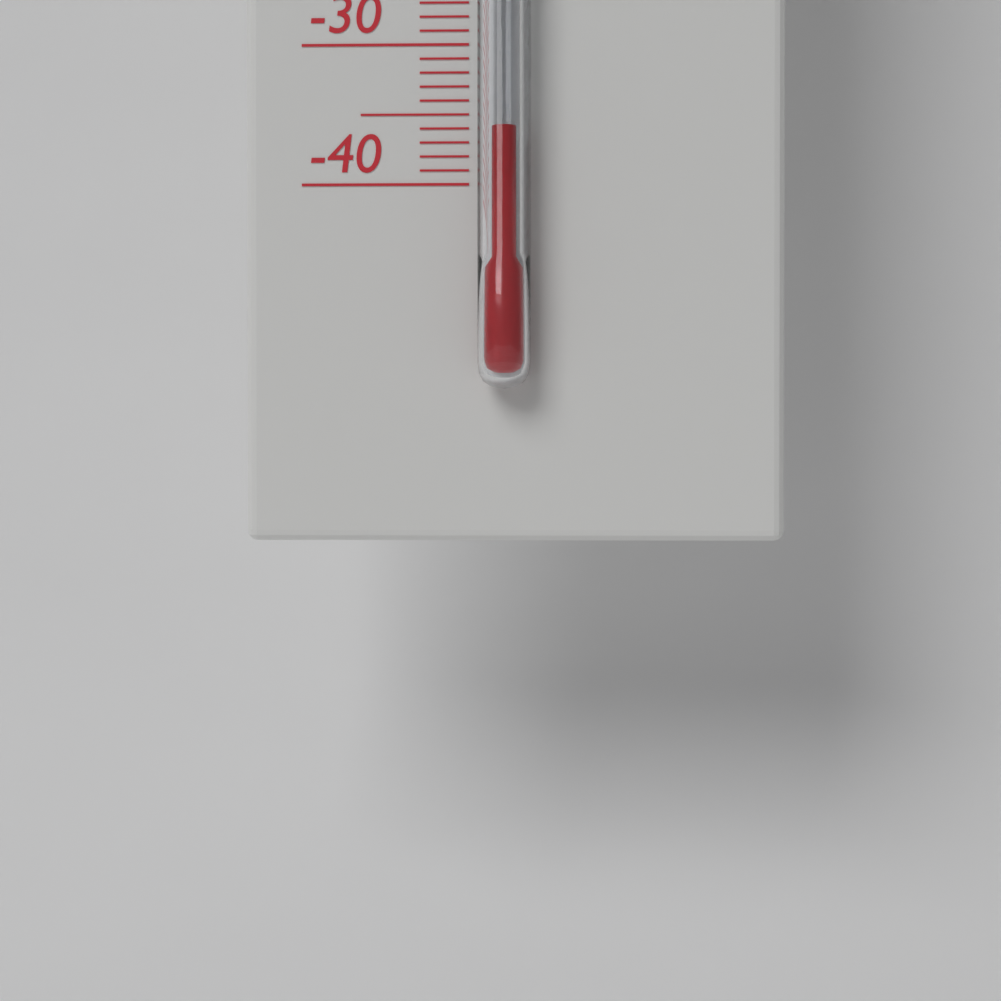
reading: -36 °C
